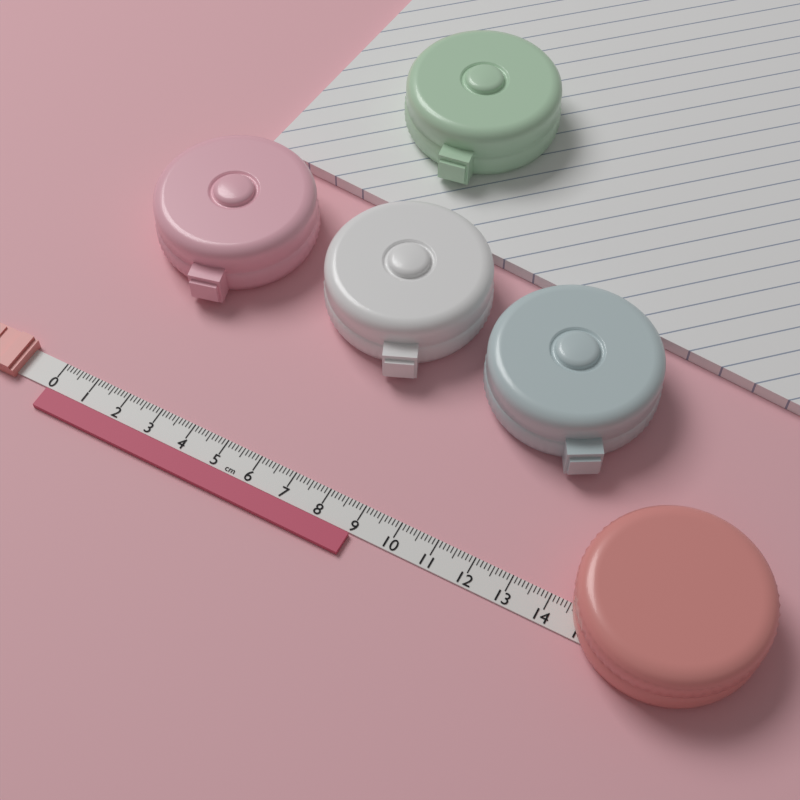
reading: 9.0 cm
